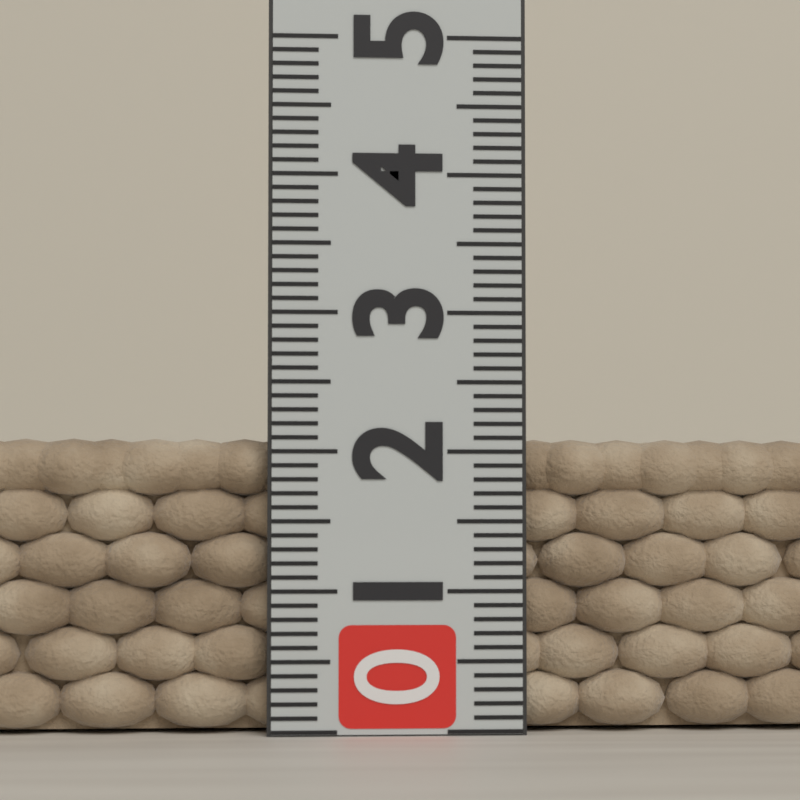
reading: 2.1 (no unit)
